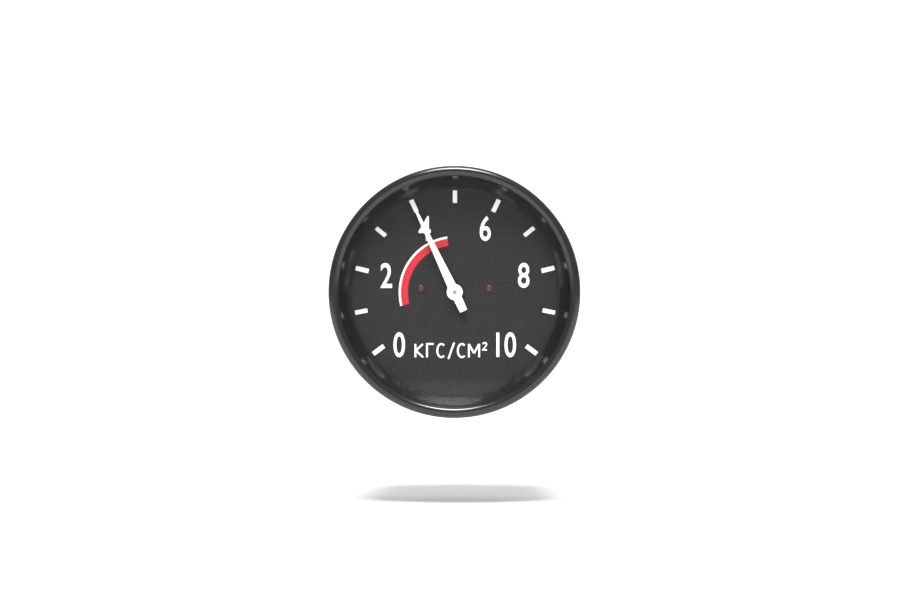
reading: 4 кгс/см²
